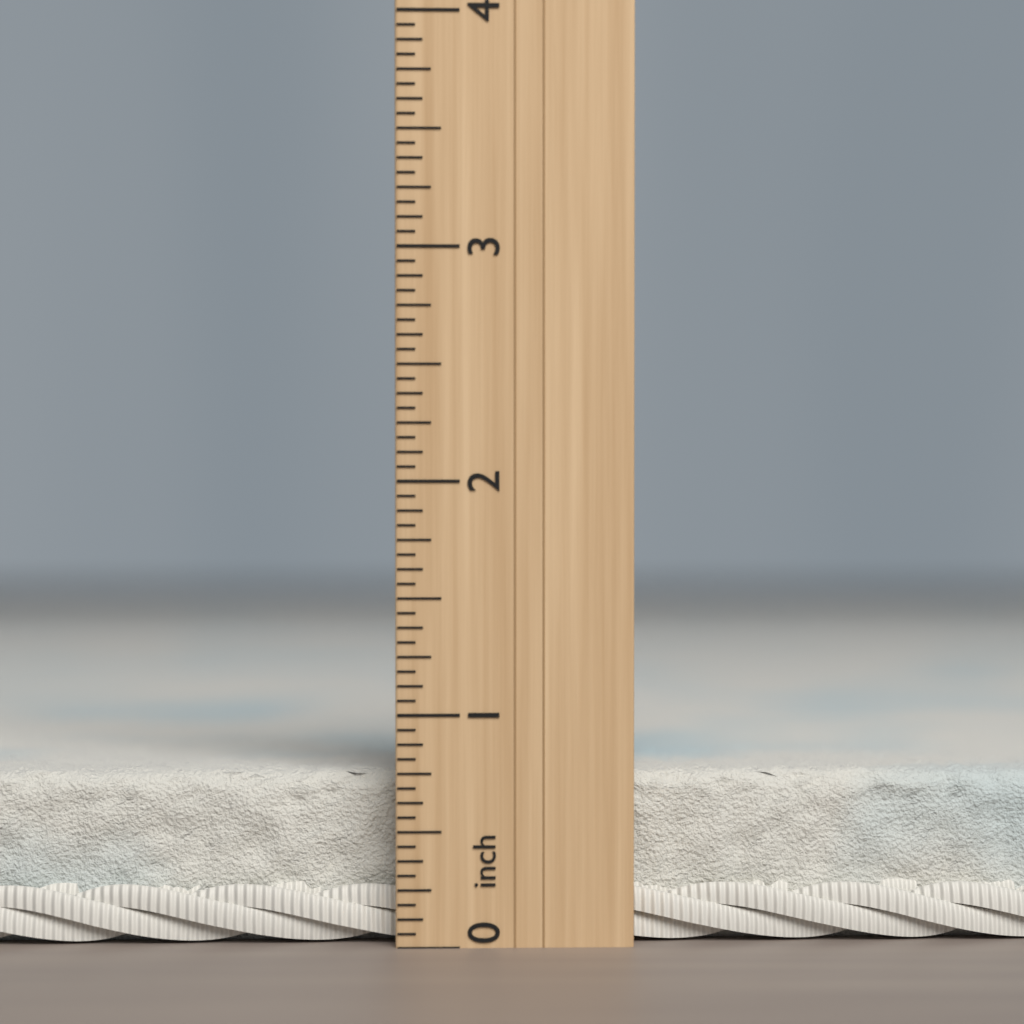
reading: 0.7500 inch
